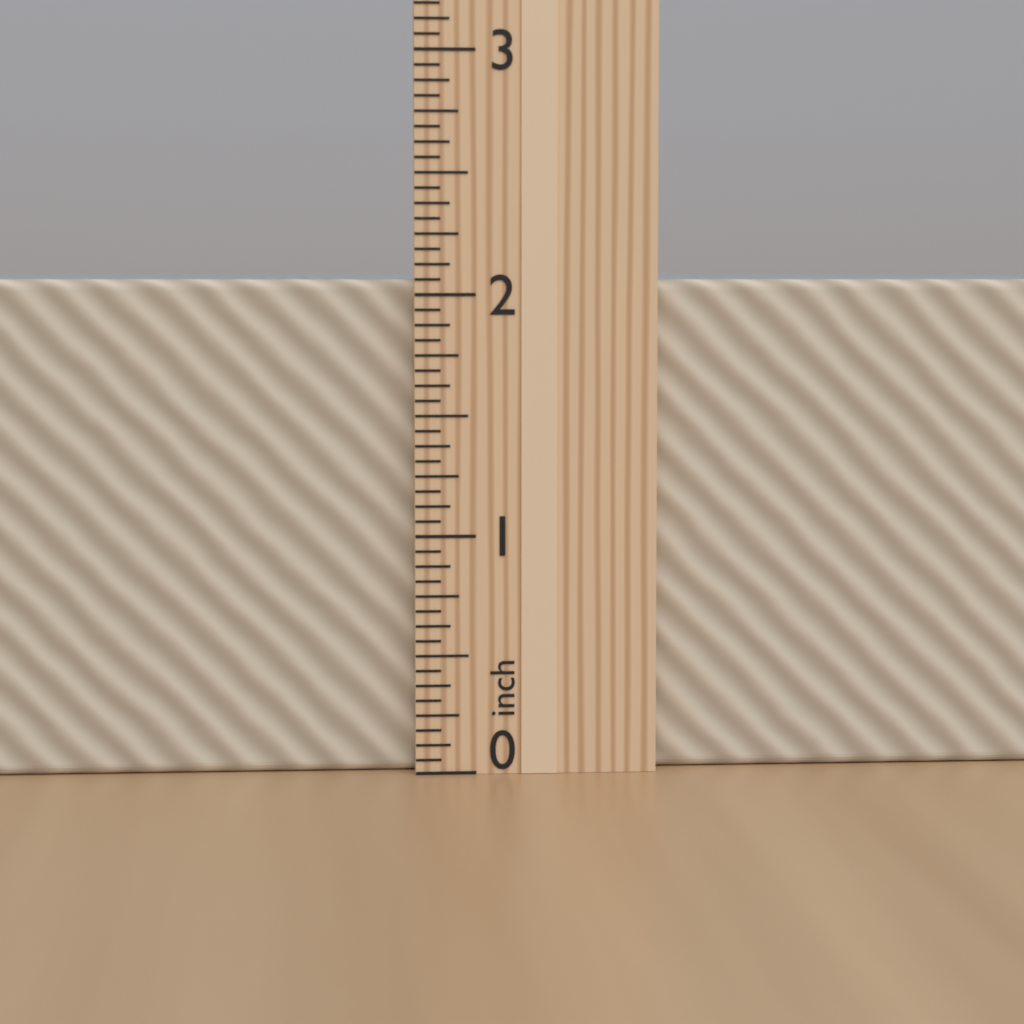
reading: 2.0625 in
